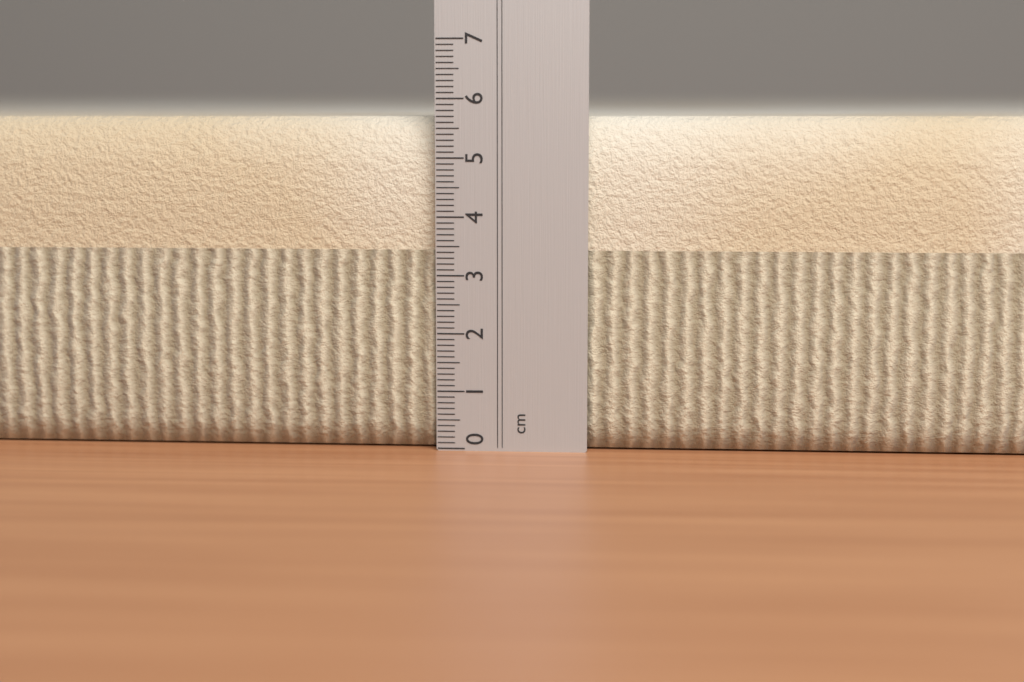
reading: 5.7 cm
